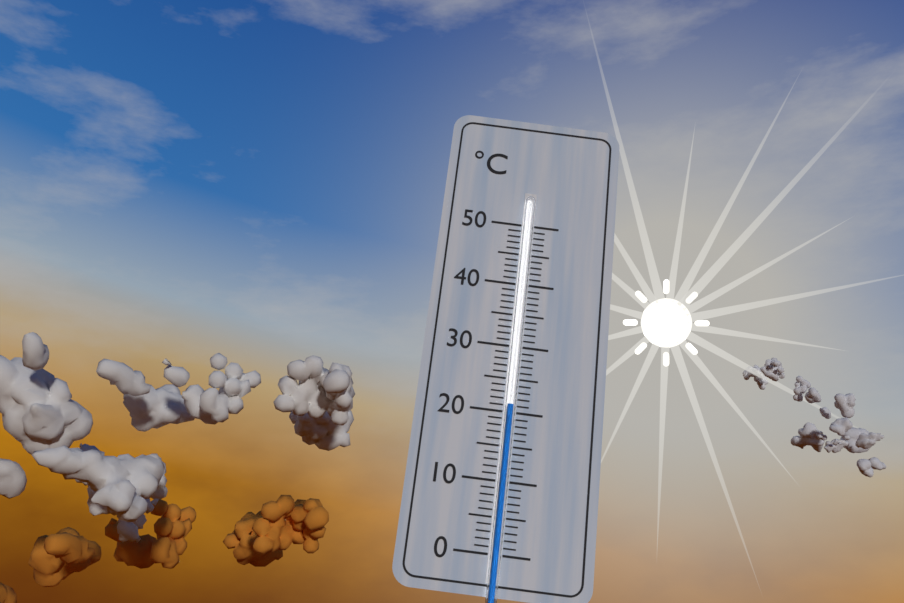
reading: 21 °C
